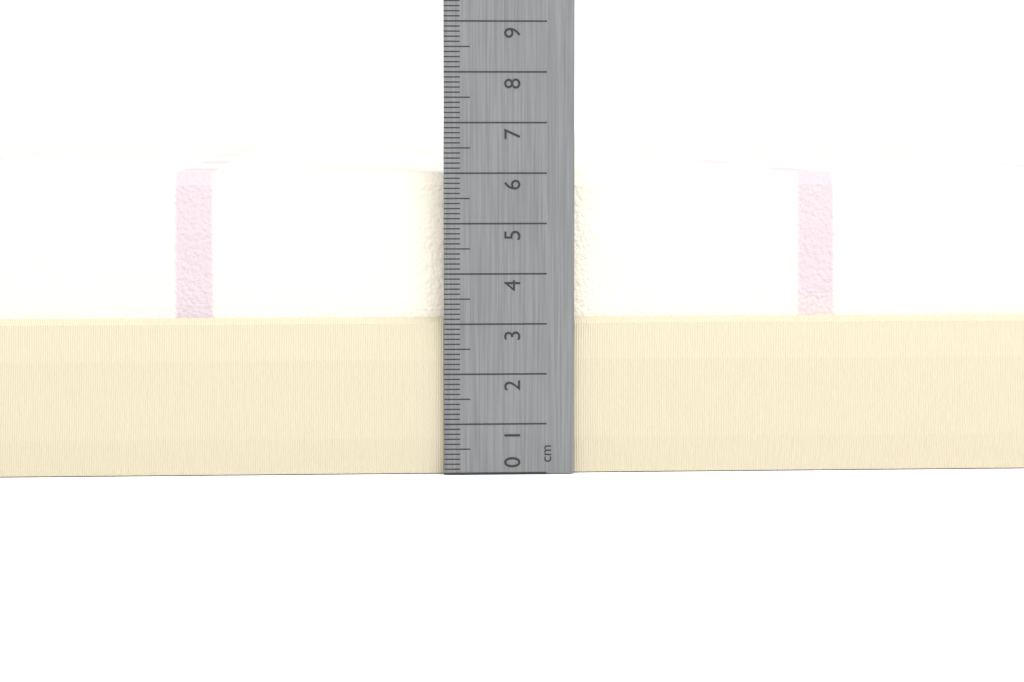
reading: 6.0 cm
